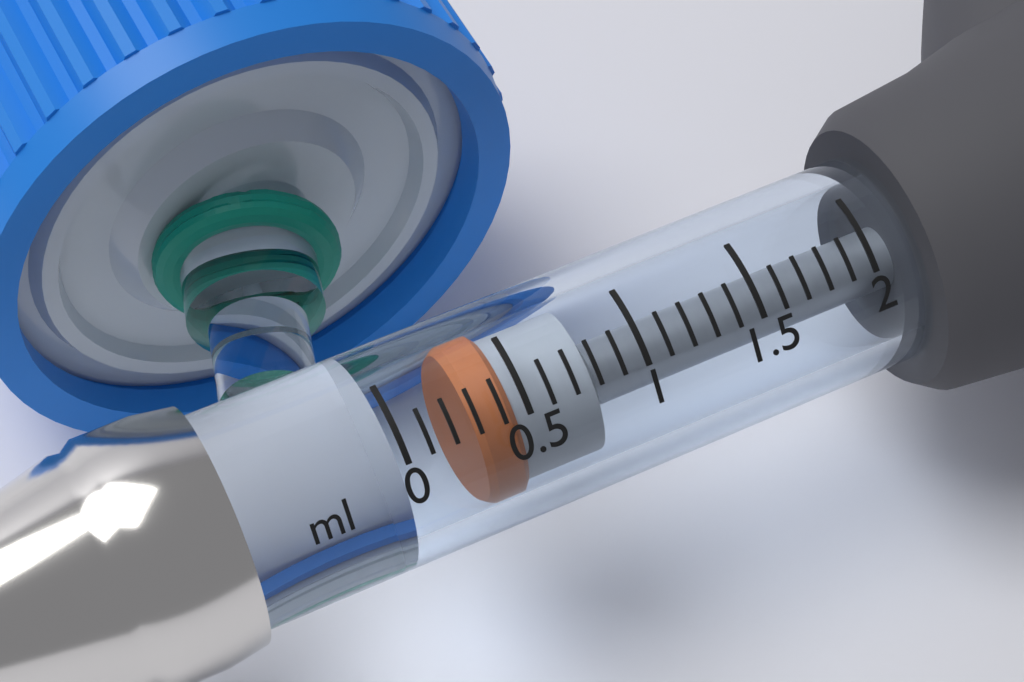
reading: 0.3 ml
